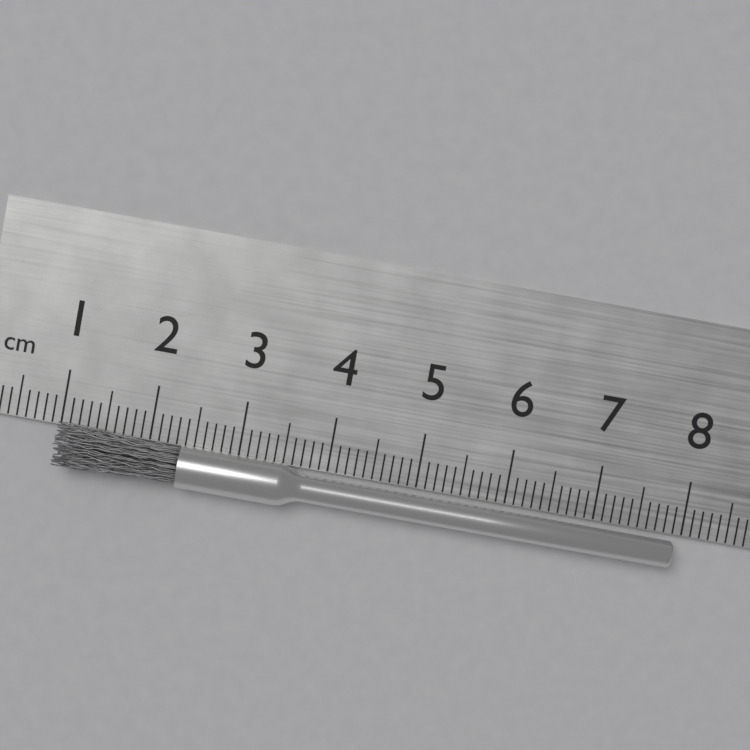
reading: 7.9 cm
